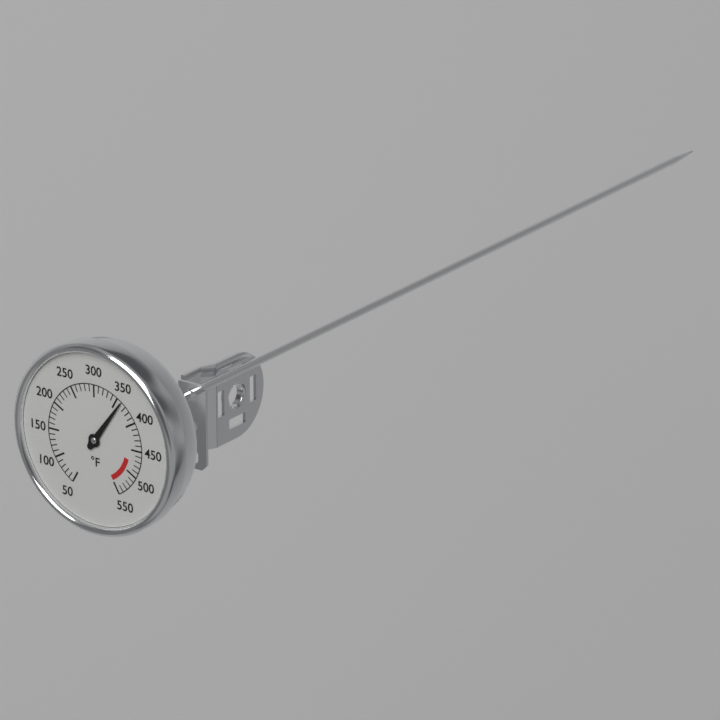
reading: 360 °F
